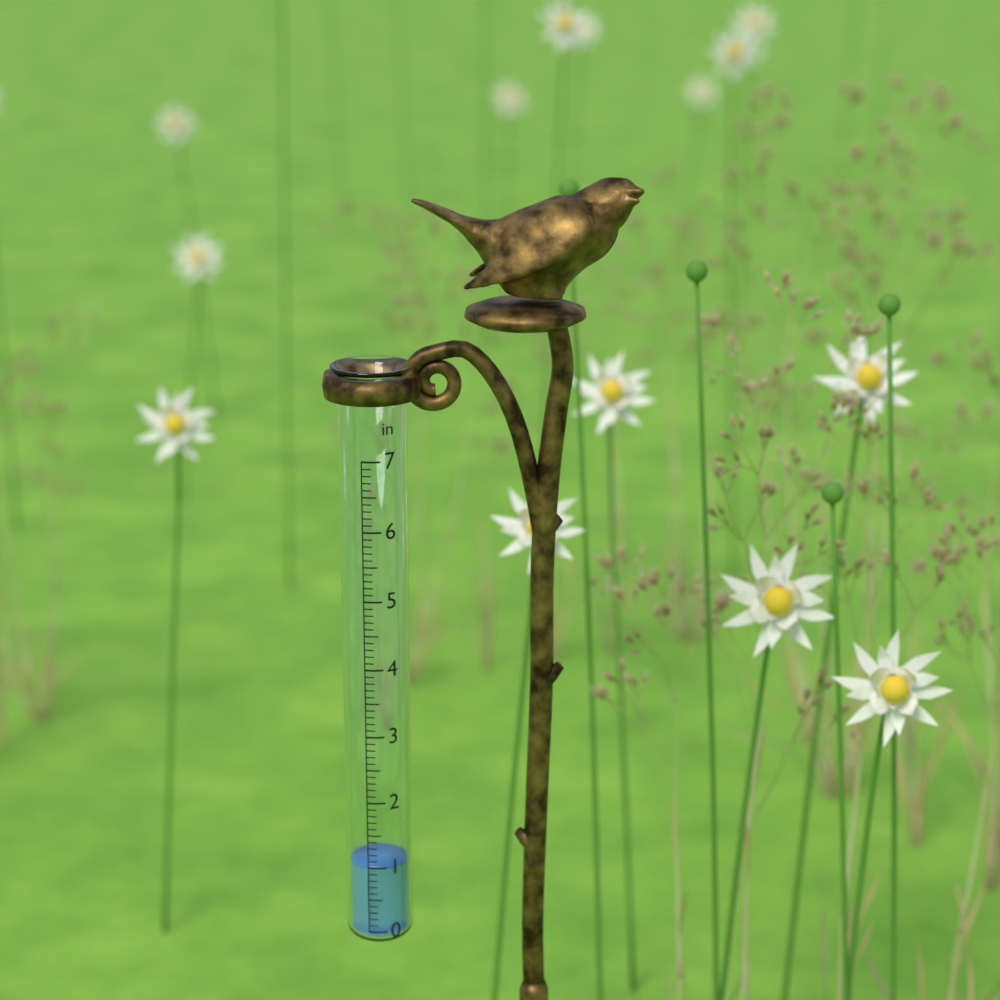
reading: 1.0 in
